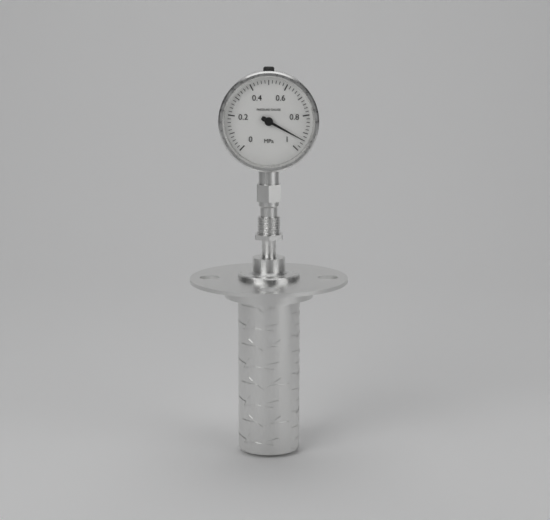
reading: 0.94 MPa
